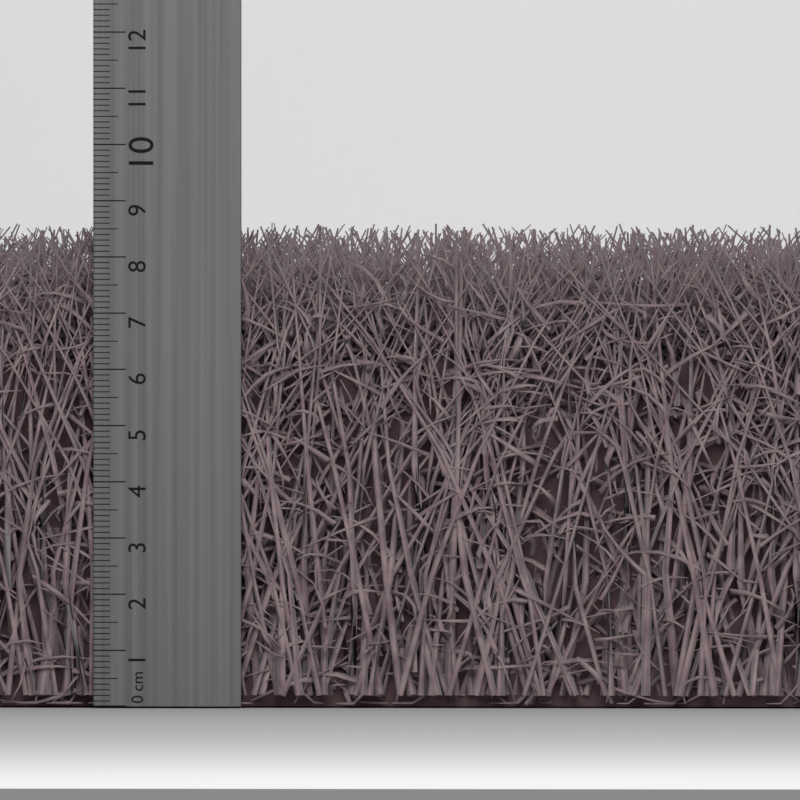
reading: 8.5 cm
